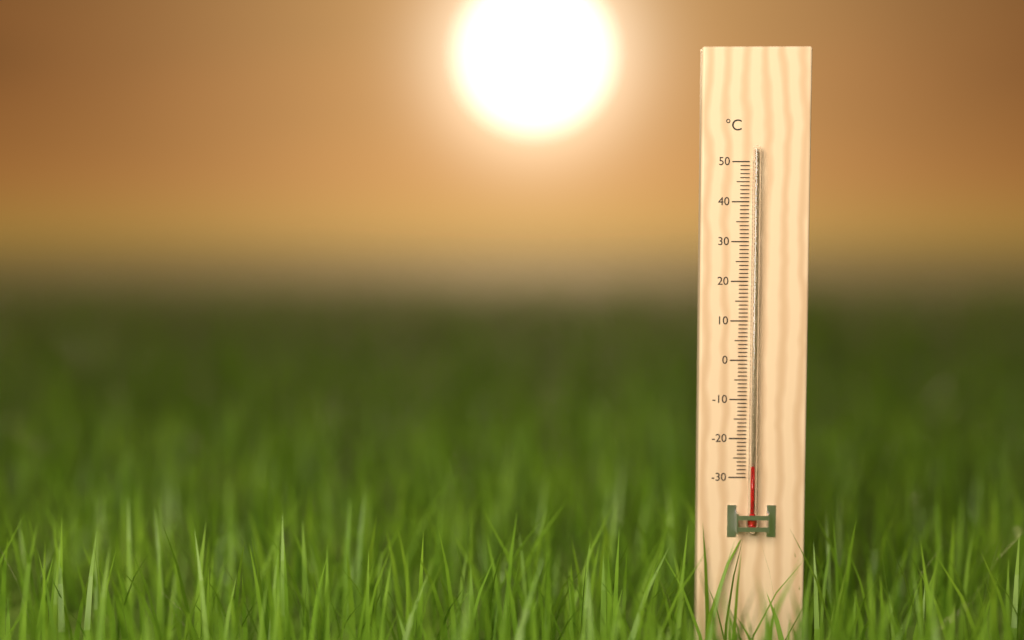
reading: -27 °C
